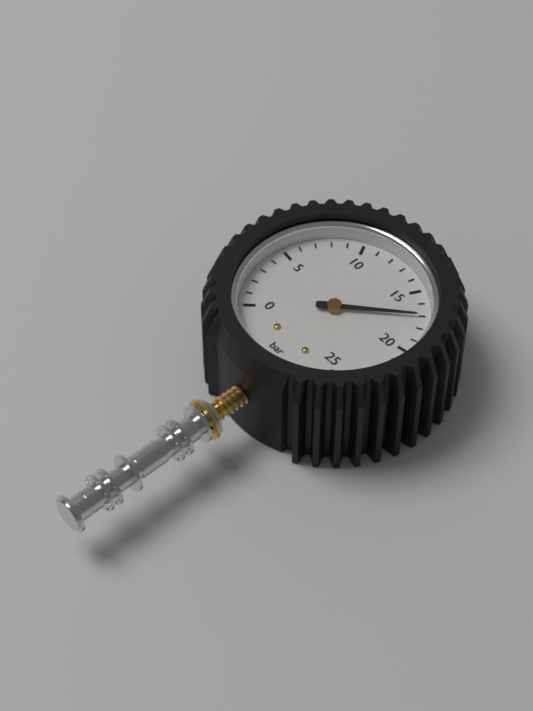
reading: 17 bar
